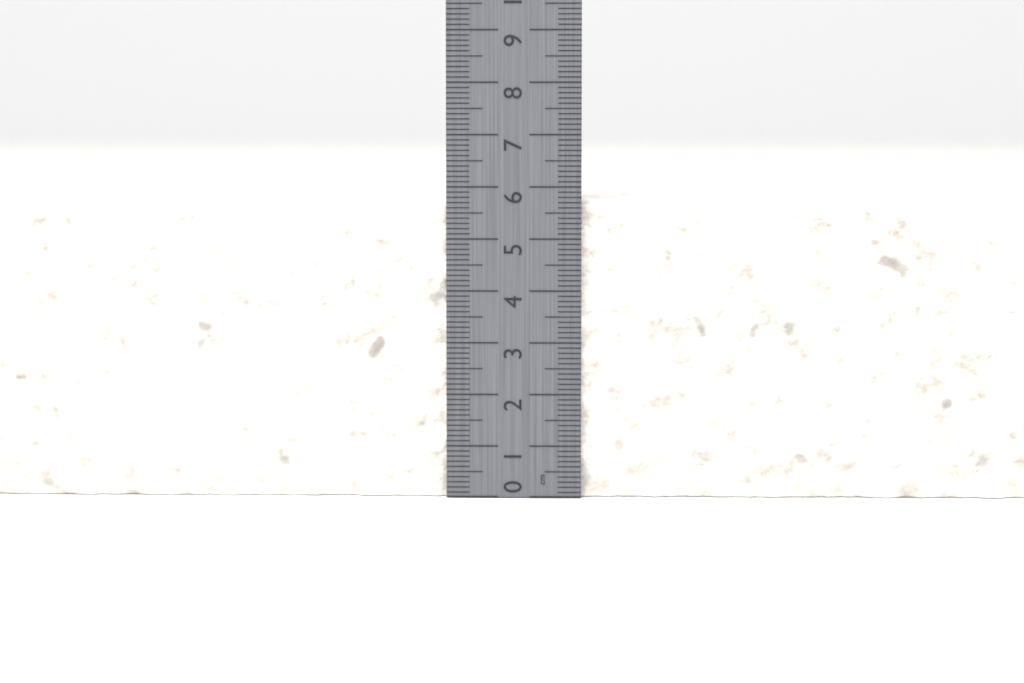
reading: 5.8 cm
